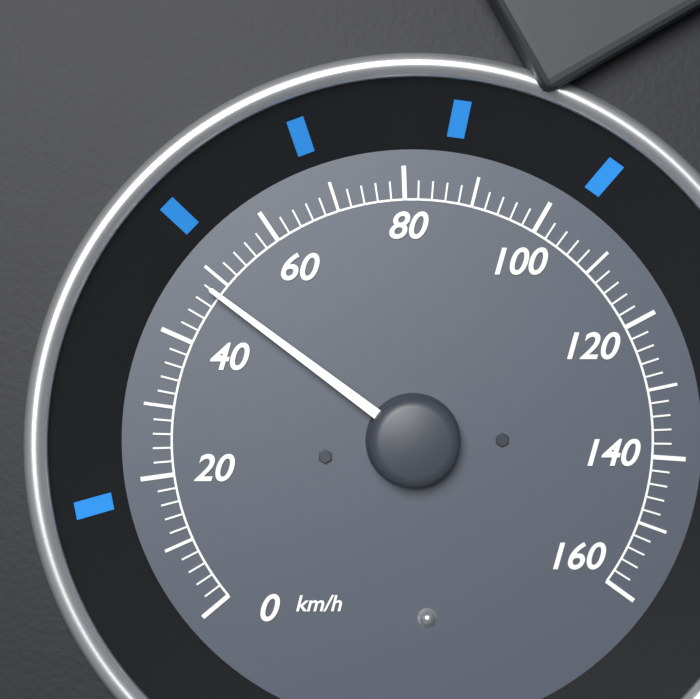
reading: 48 km/h
